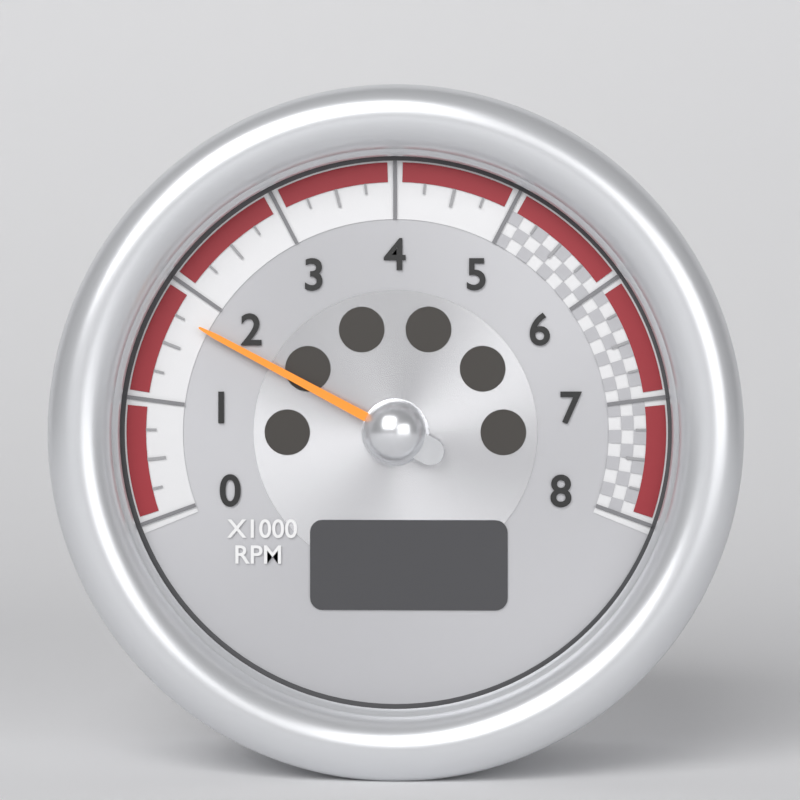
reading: 1.75 x1000 RPM
